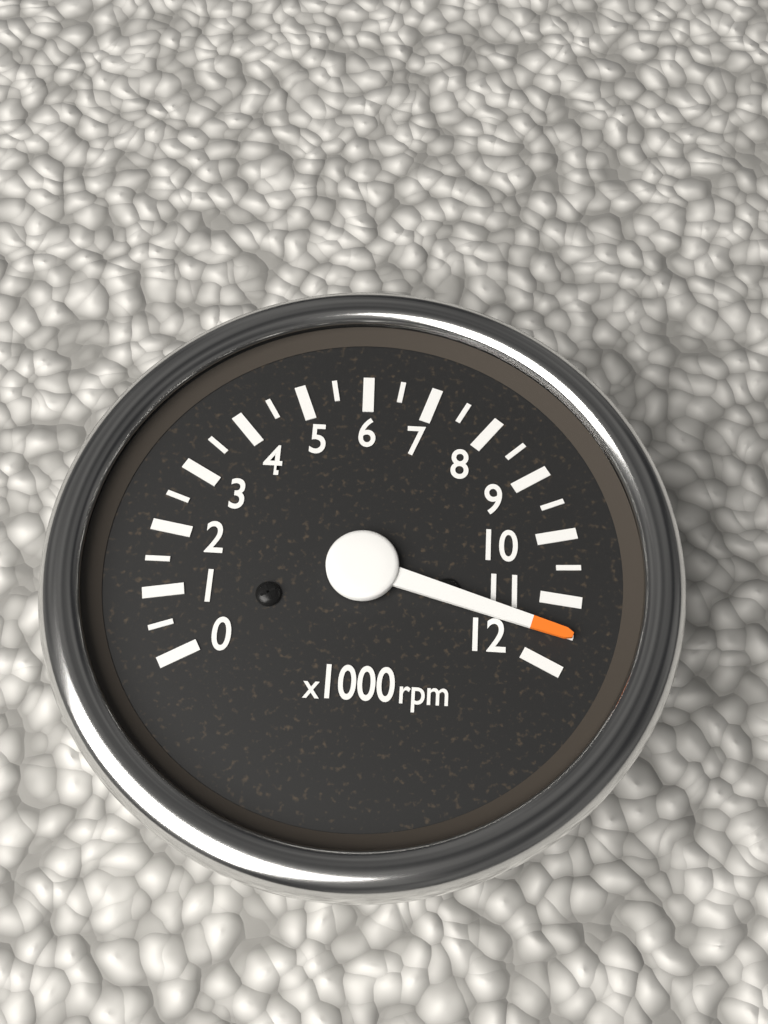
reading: 11500 rpm
